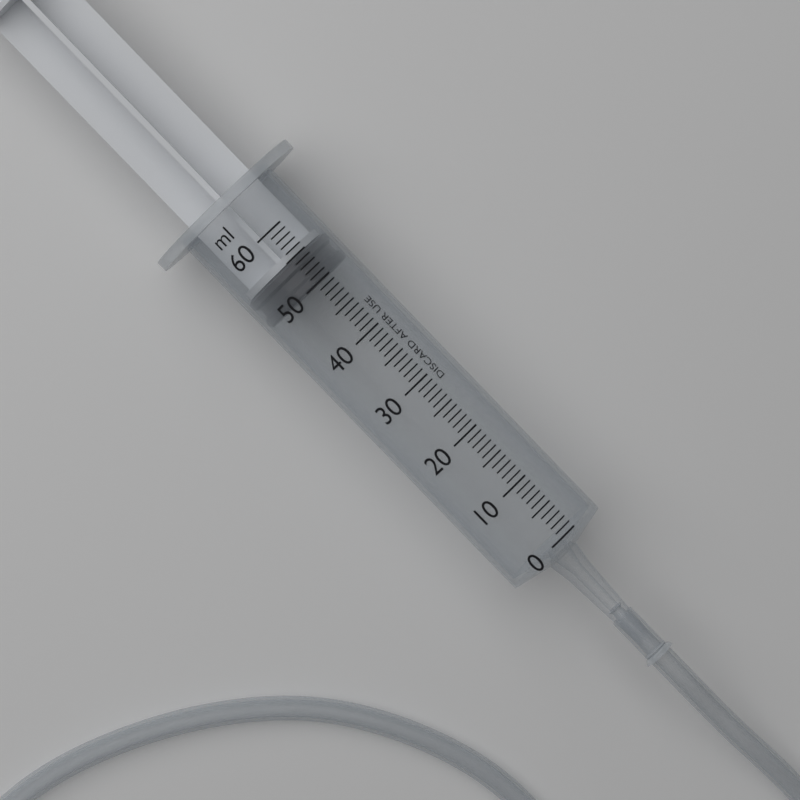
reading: 50 ml
